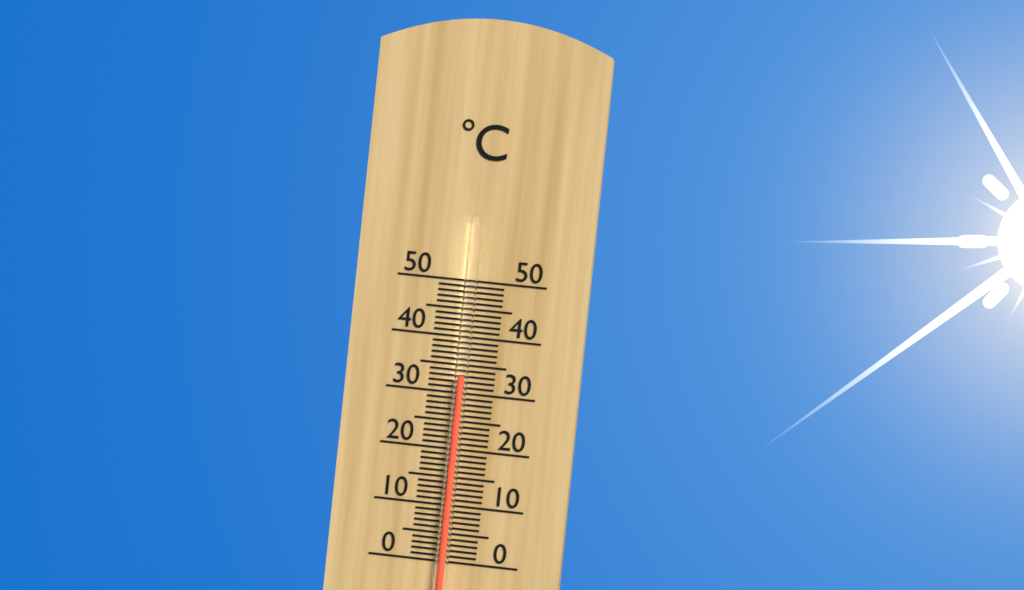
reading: 33 °C
